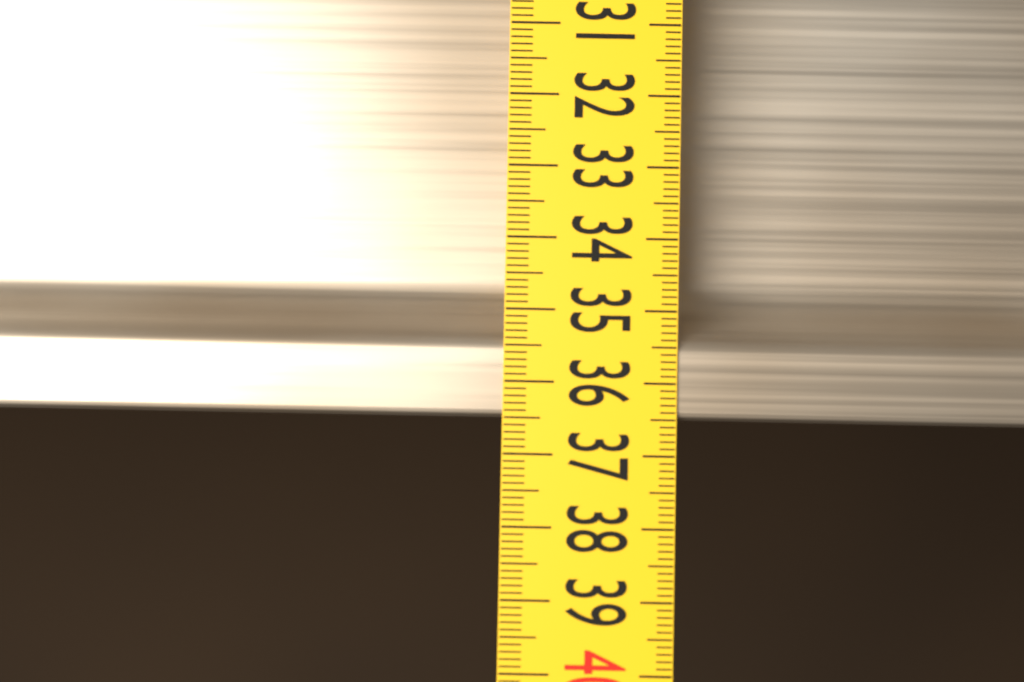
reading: 36.5 (no unit)
